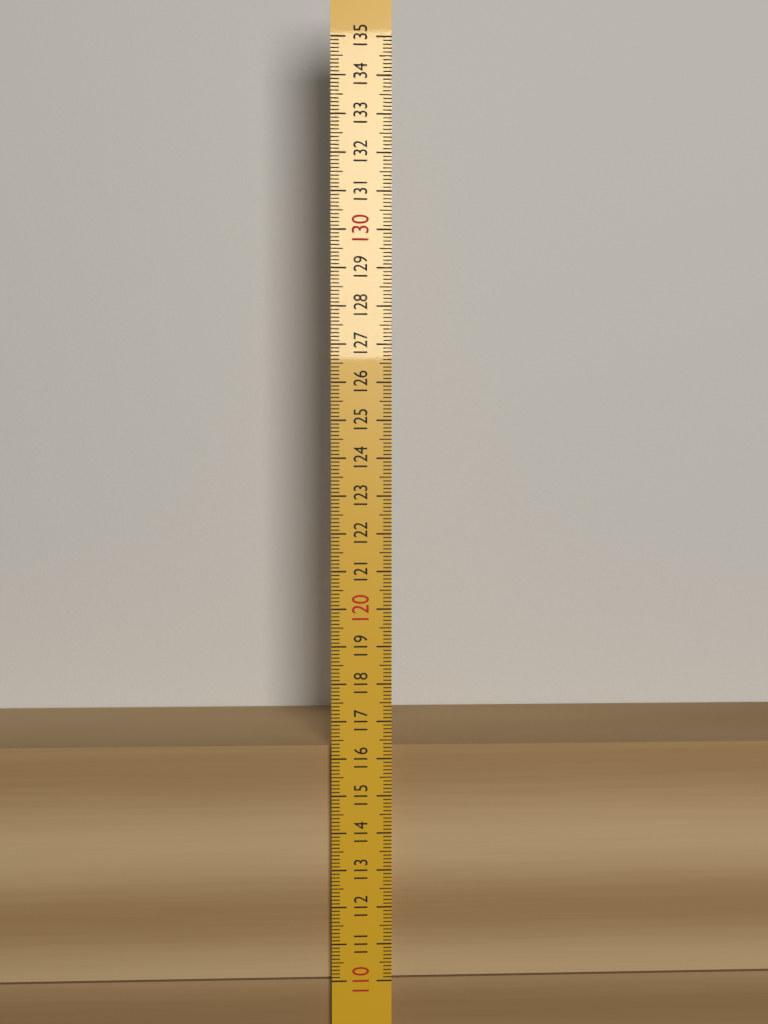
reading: 116.3 (no unit)
